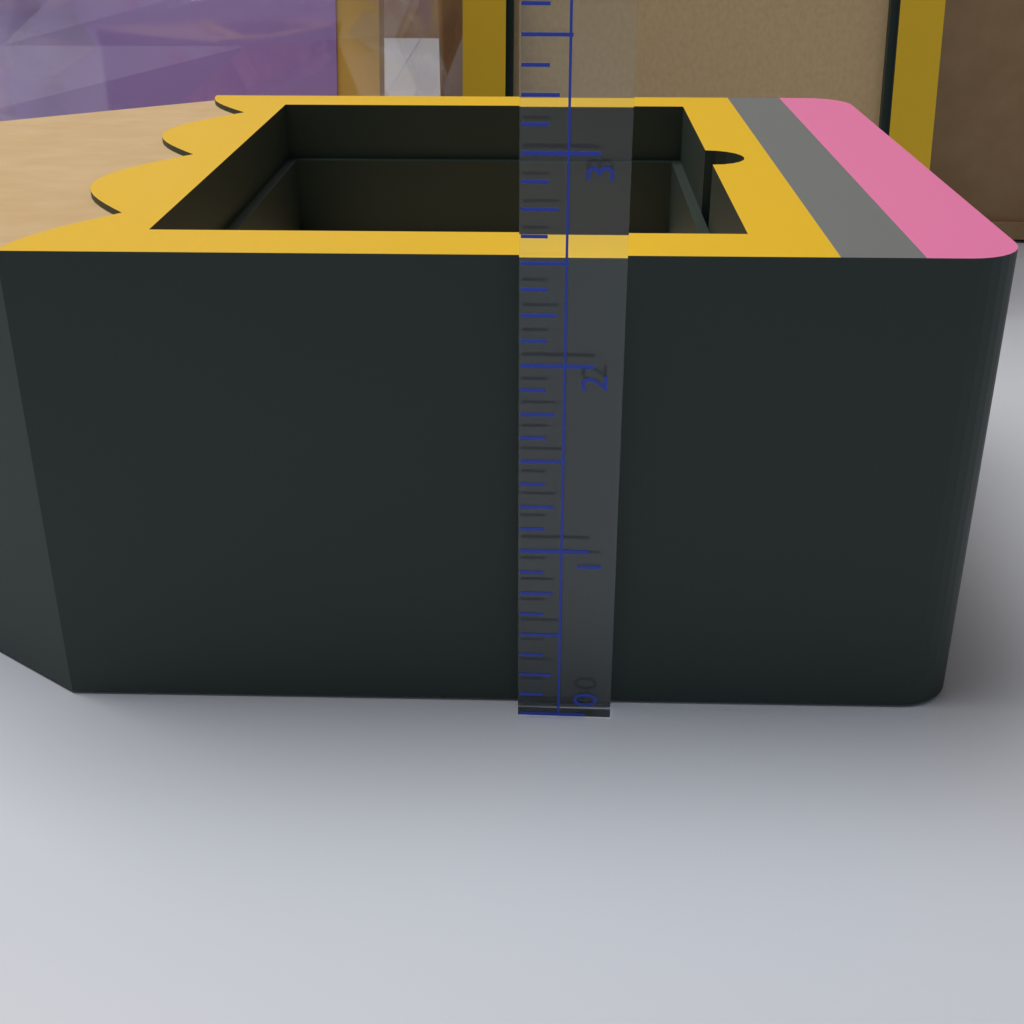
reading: 2.500 (no unit)
